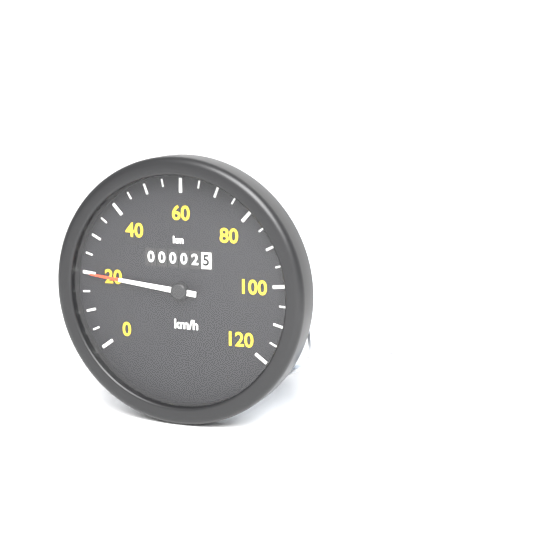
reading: 20 km/h
